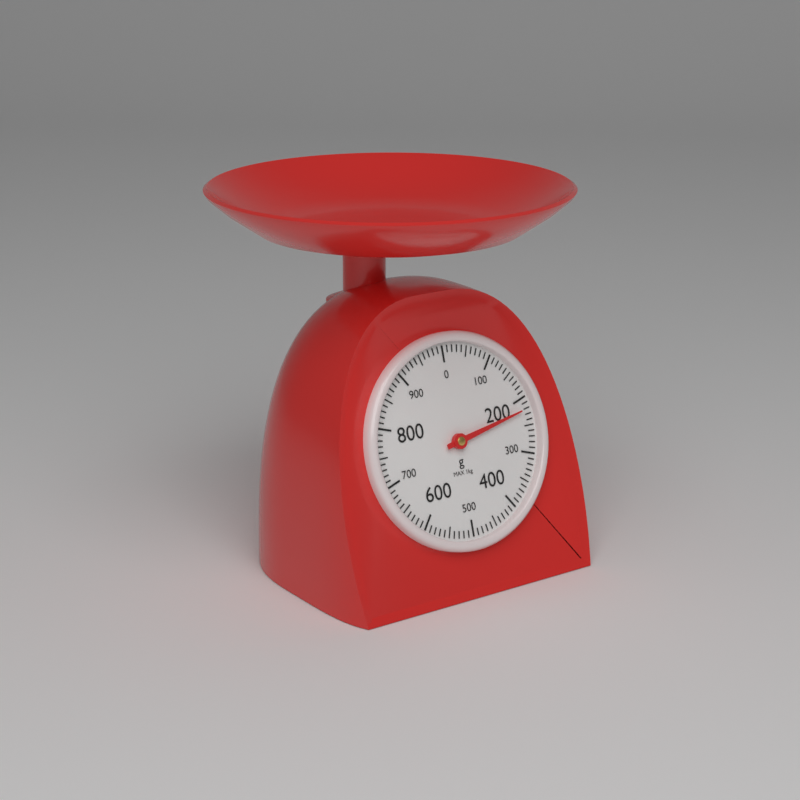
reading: 220 g
